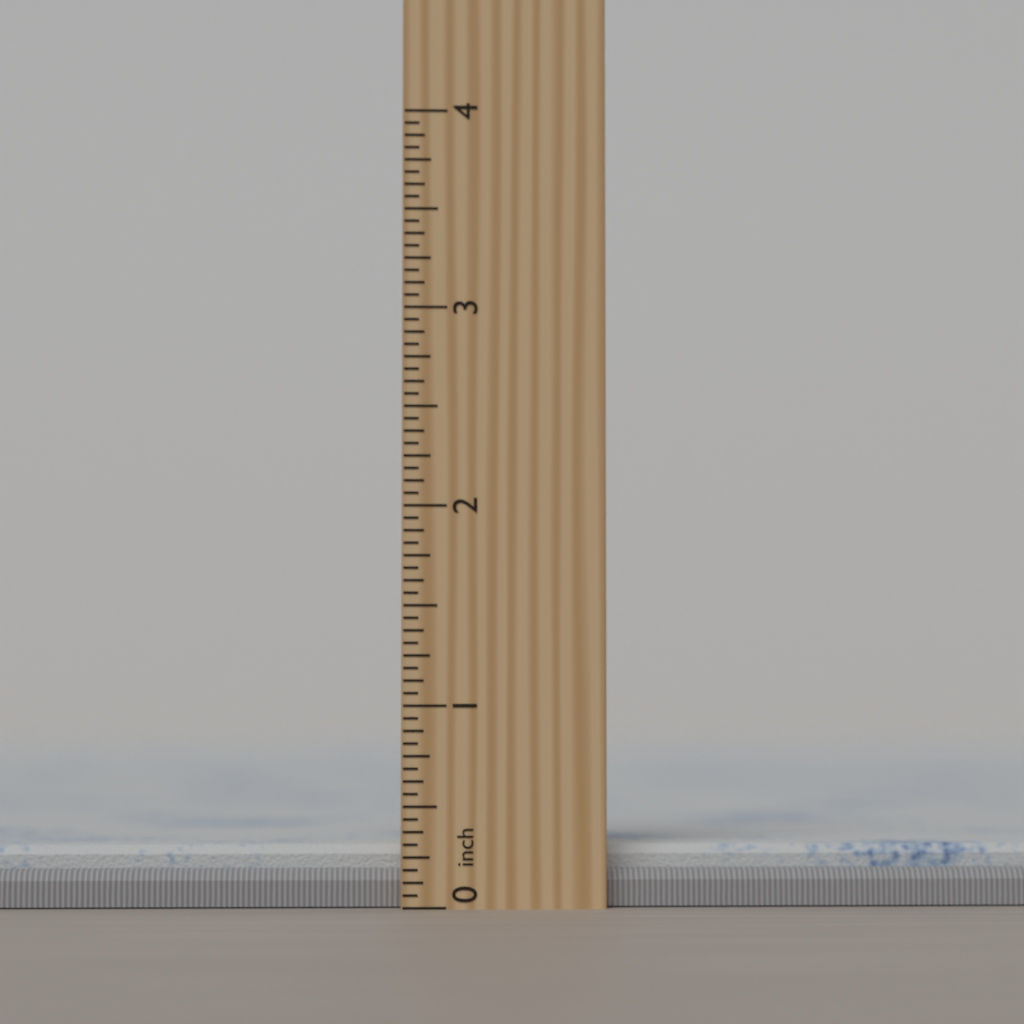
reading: 0.3125 inch
